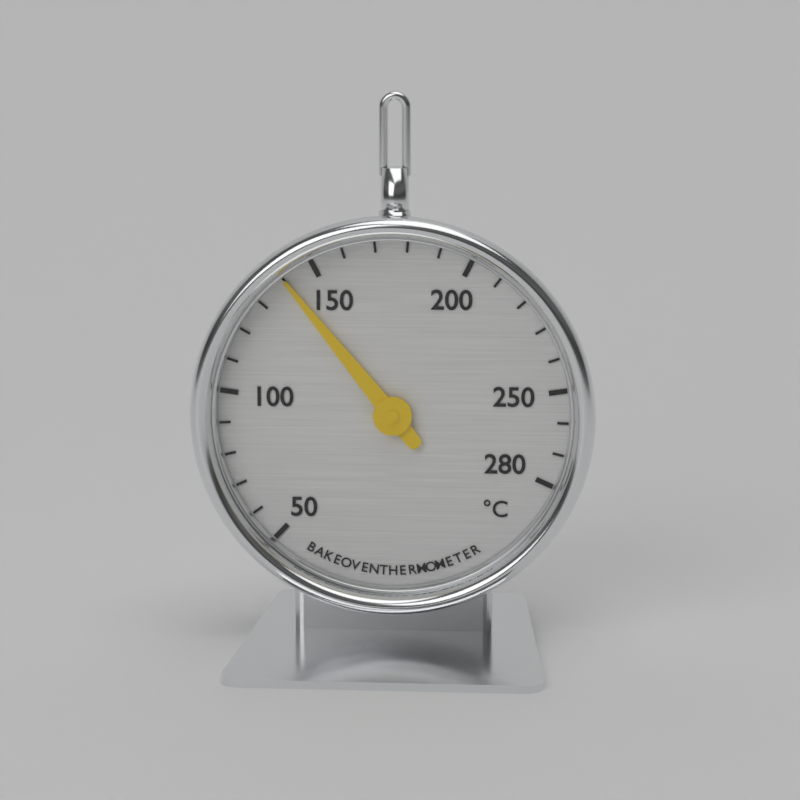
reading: 140 °C
